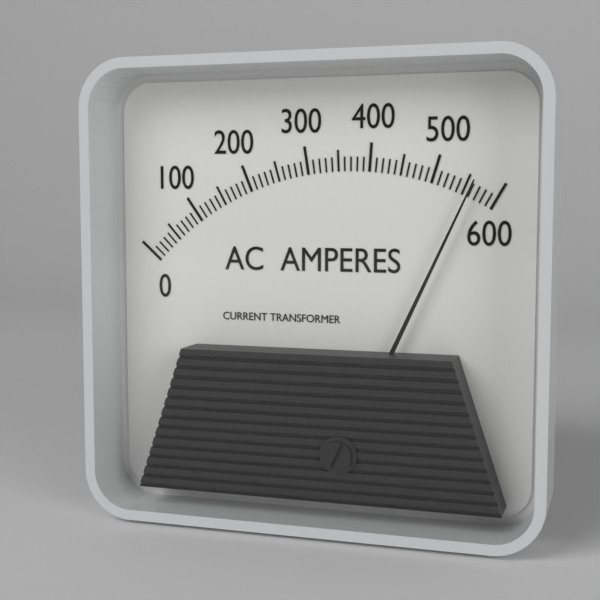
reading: 560 A
